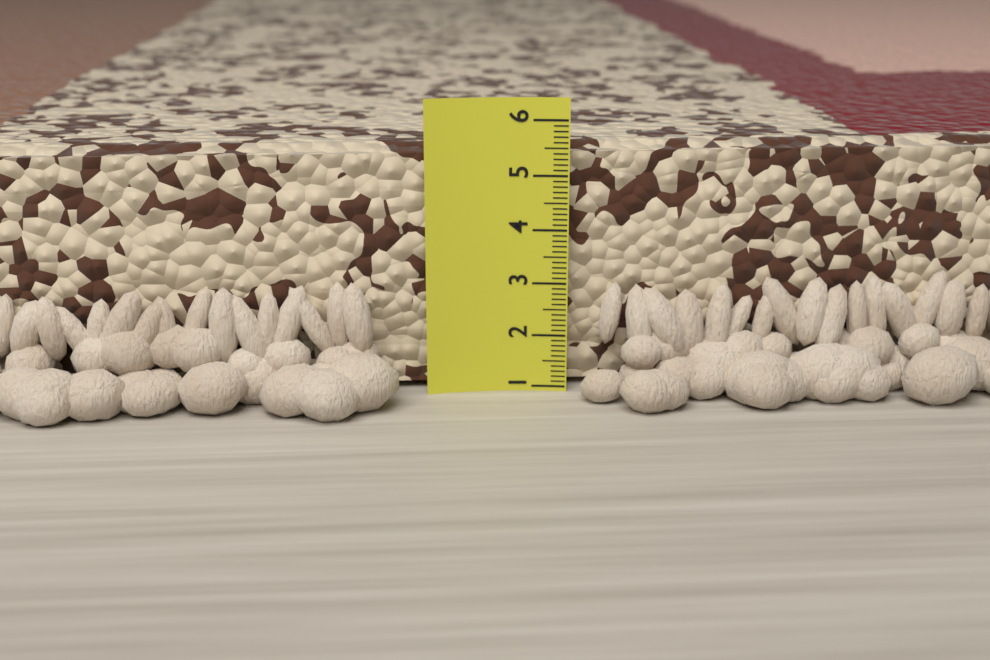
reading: 5.5 (no unit)
